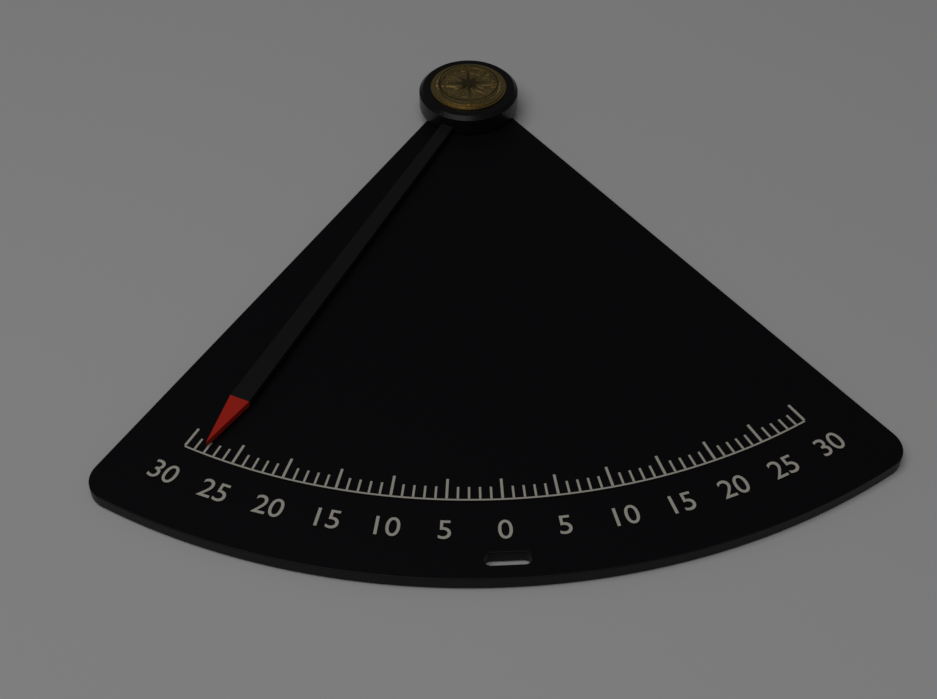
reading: -28 (no unit)
